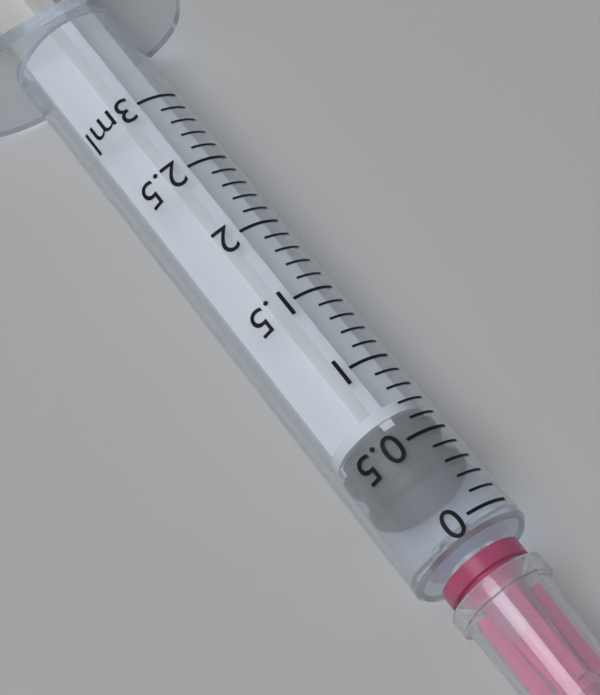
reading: 0.3 ml
